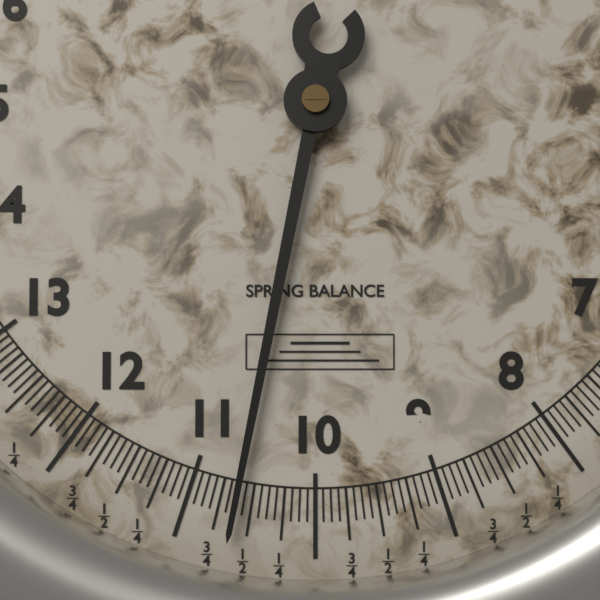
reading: 10.6250 (no unit)
